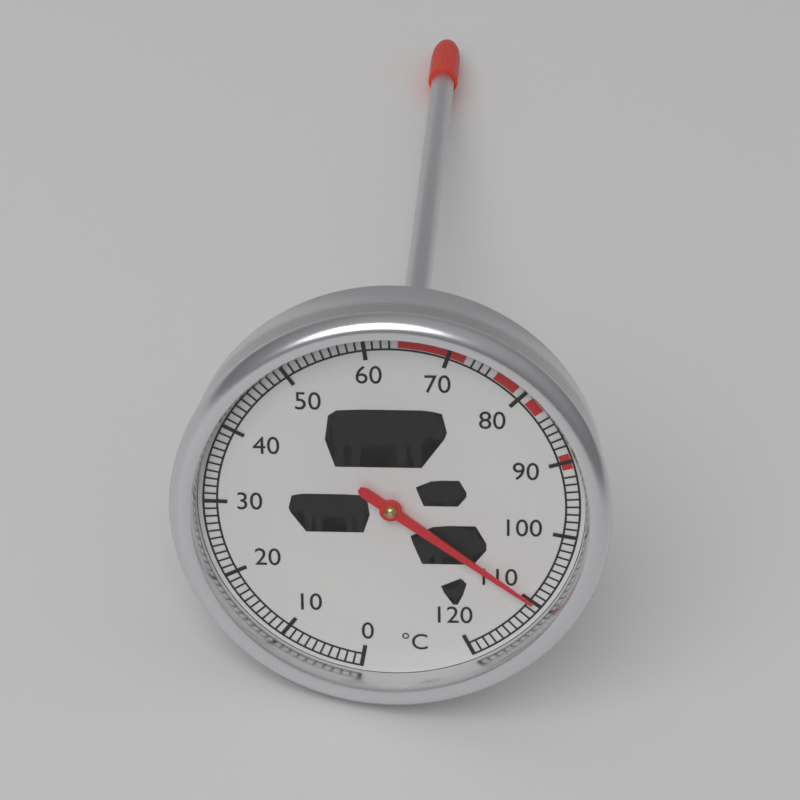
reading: 110 °C
